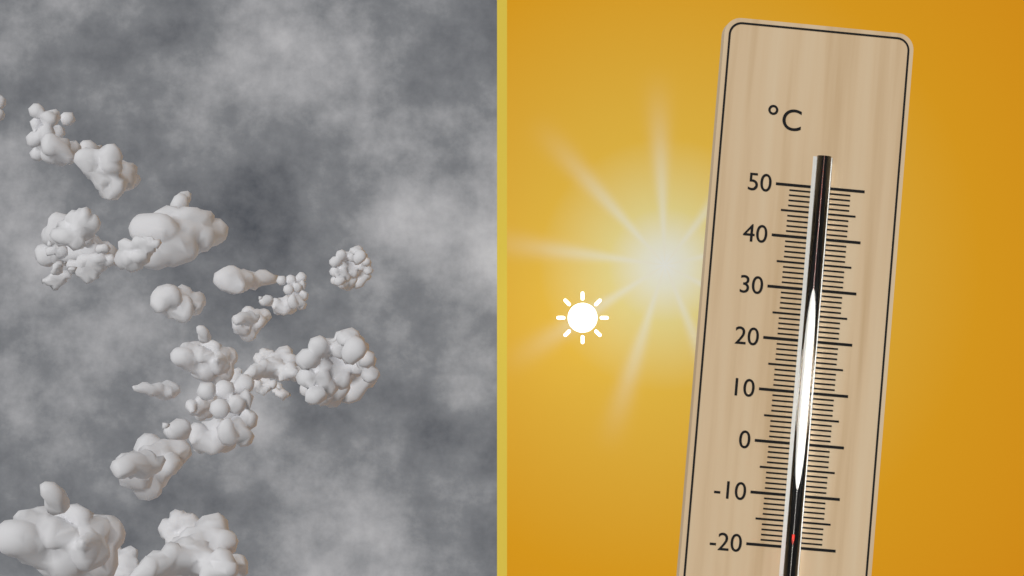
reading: -17 °C
